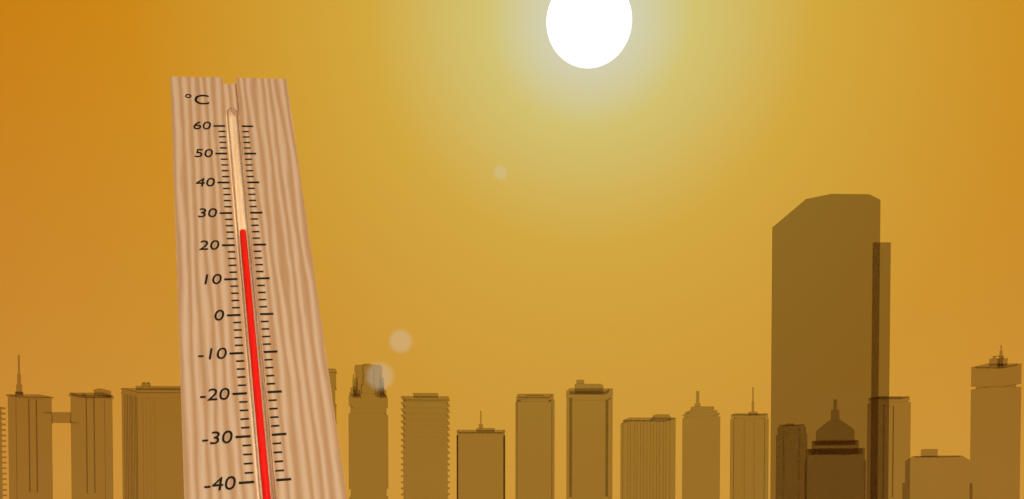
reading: 24 °C
